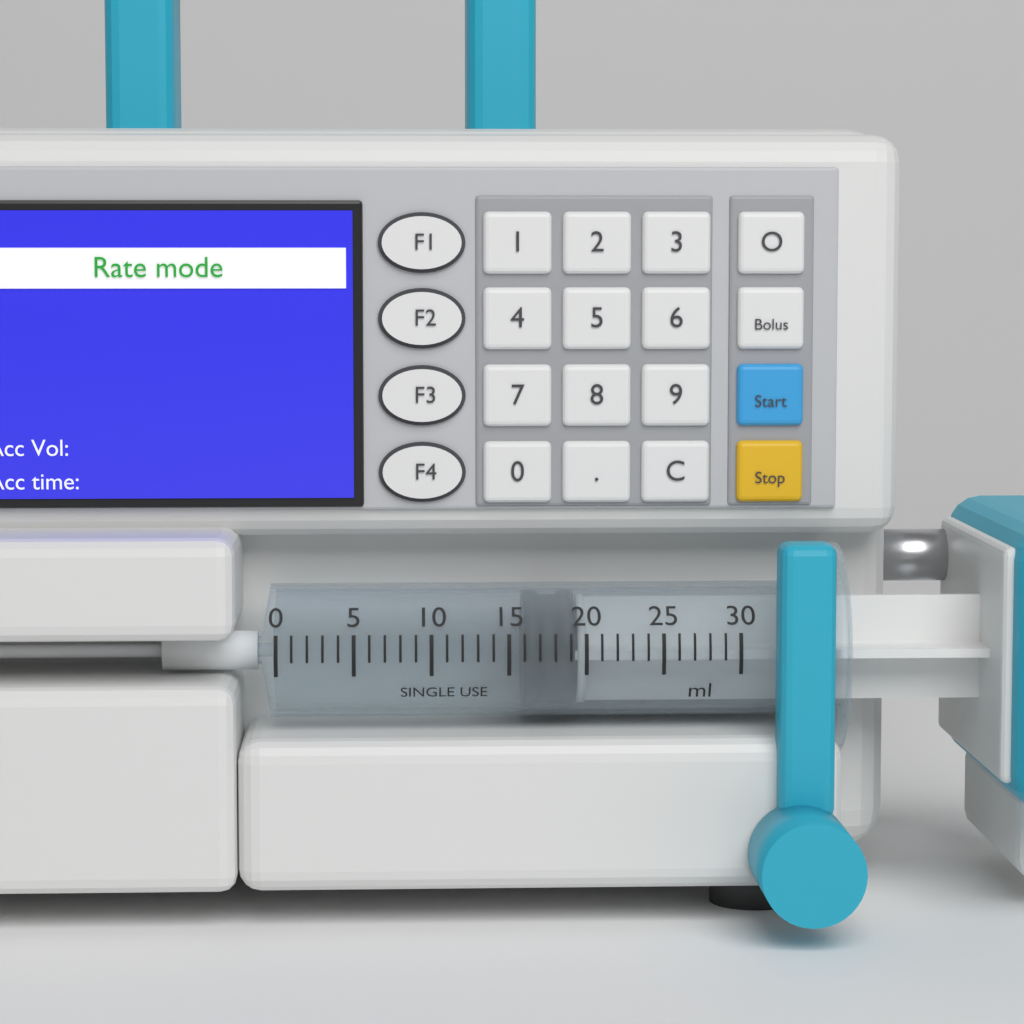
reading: 16 ml
